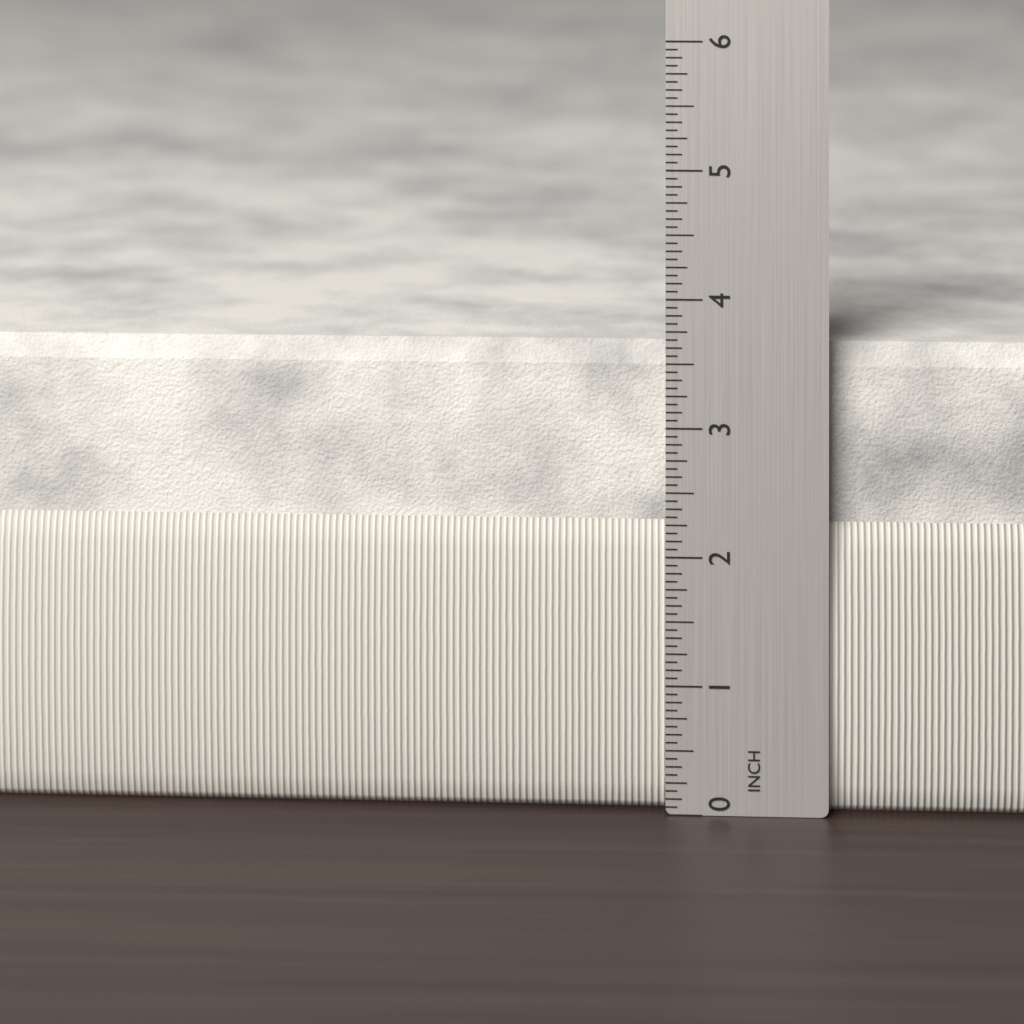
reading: 3.6250 in
